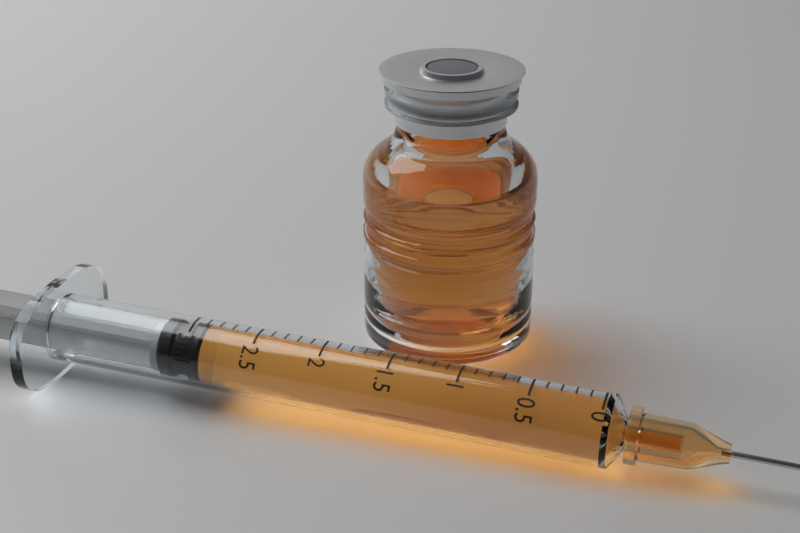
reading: 2.9 ml
